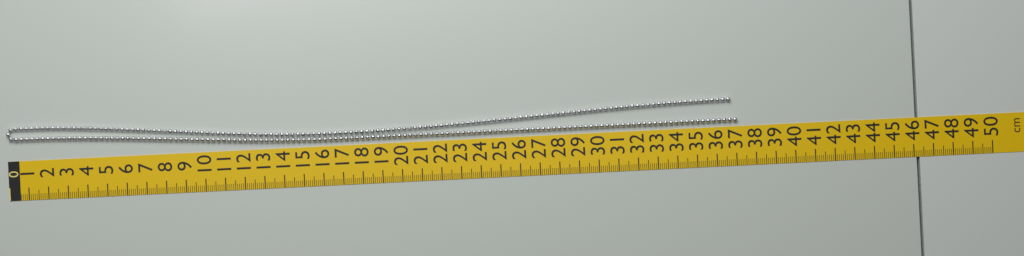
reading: 37.1 cm
